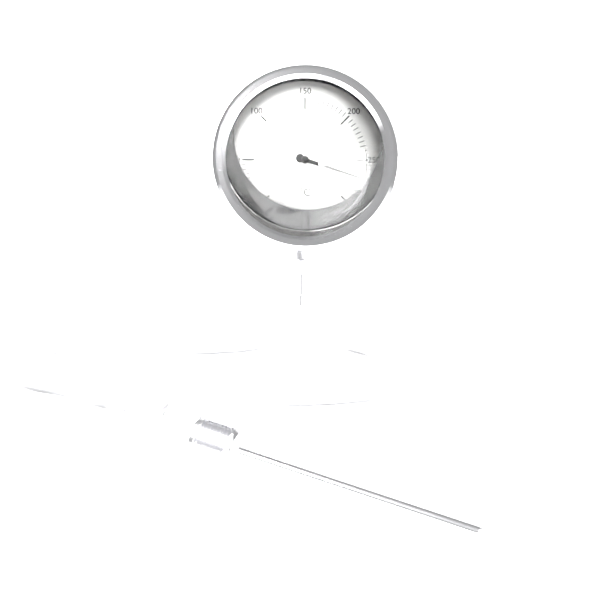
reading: 270 °C
